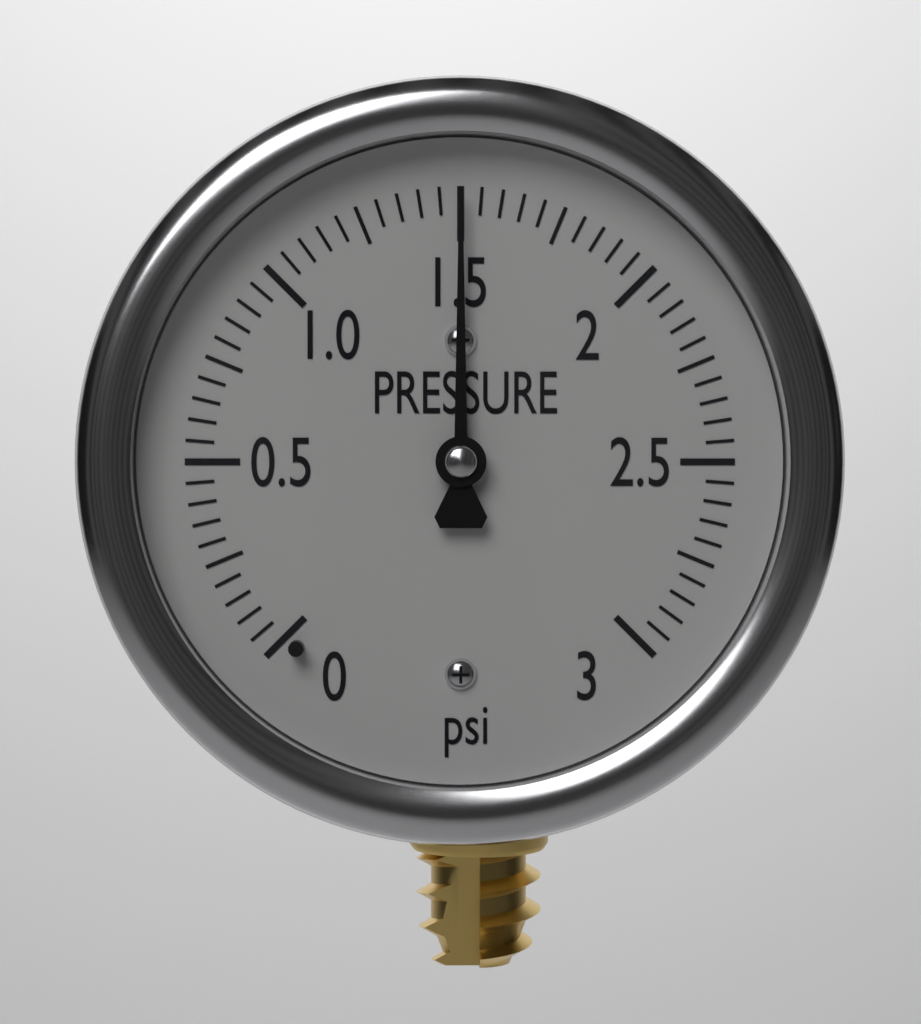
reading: 1.50 psi
